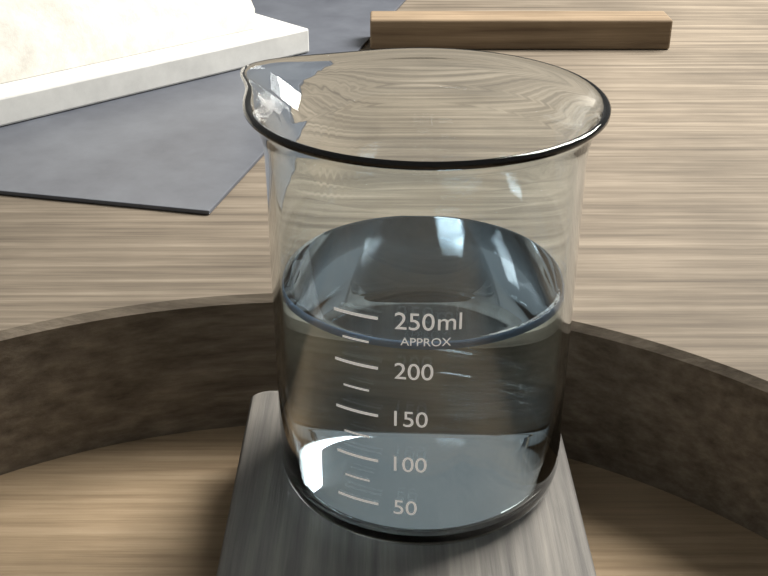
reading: 225 ml
